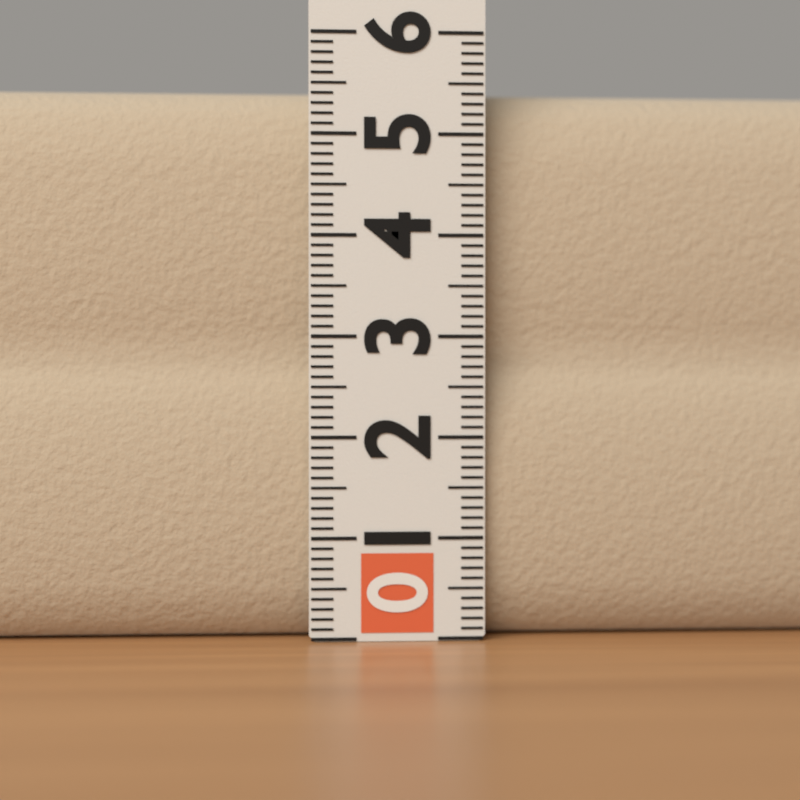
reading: 5.5 (no unit)
